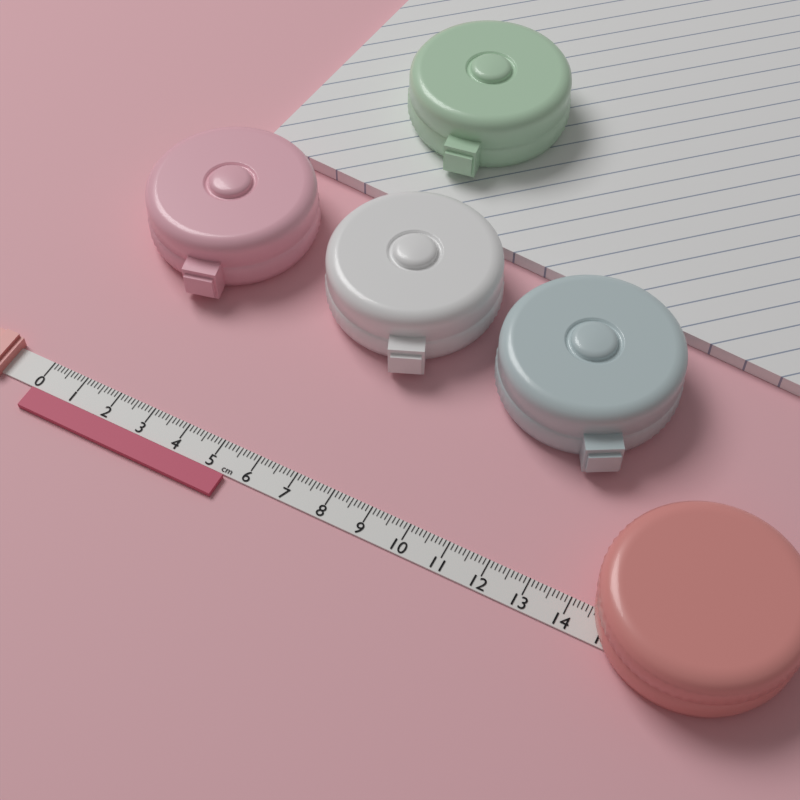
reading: 5.5 cm
